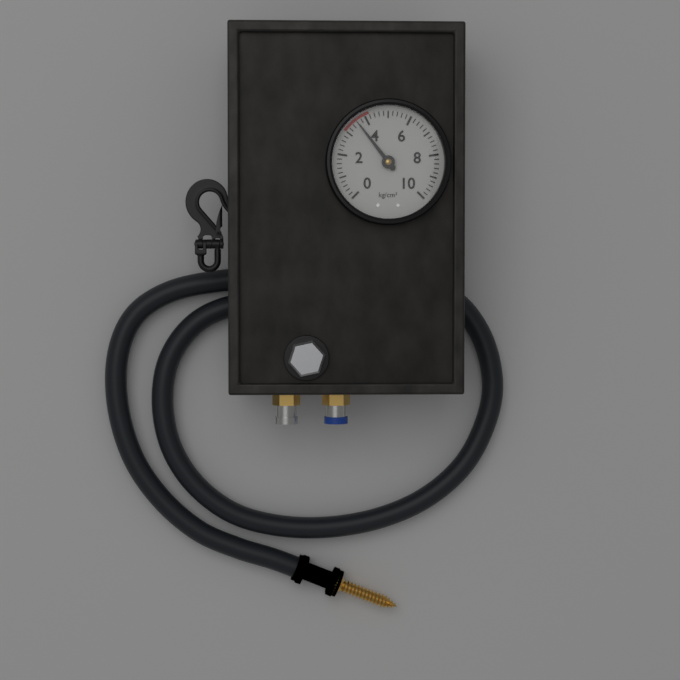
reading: 3.6 kg/cm²
